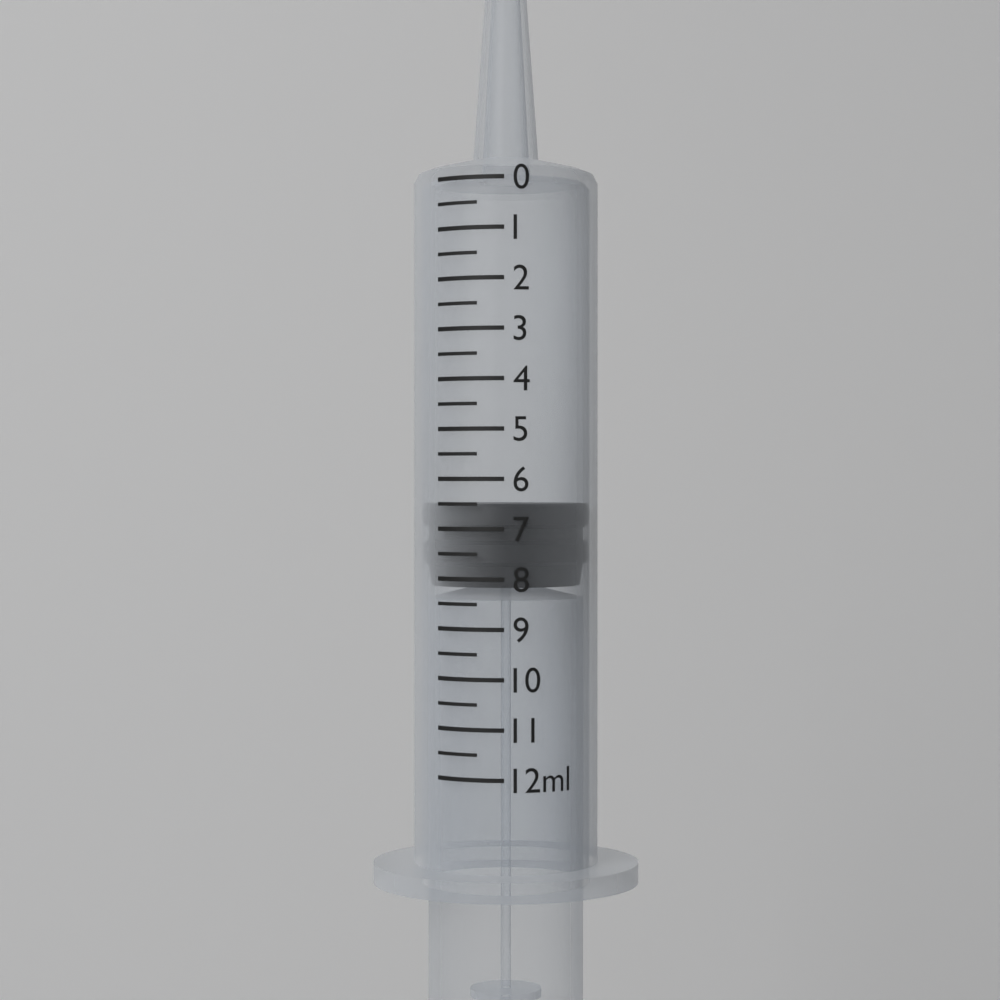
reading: 6.5 ml
